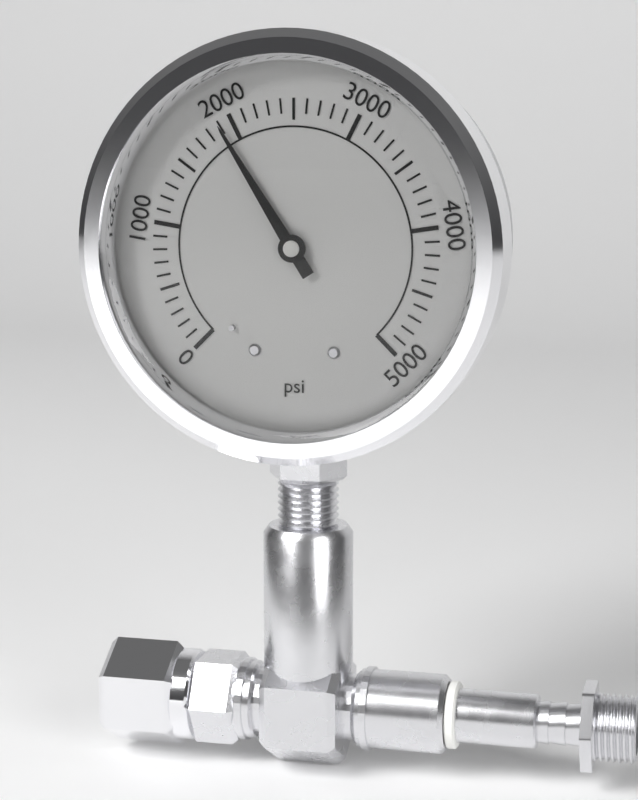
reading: 1900 psi
